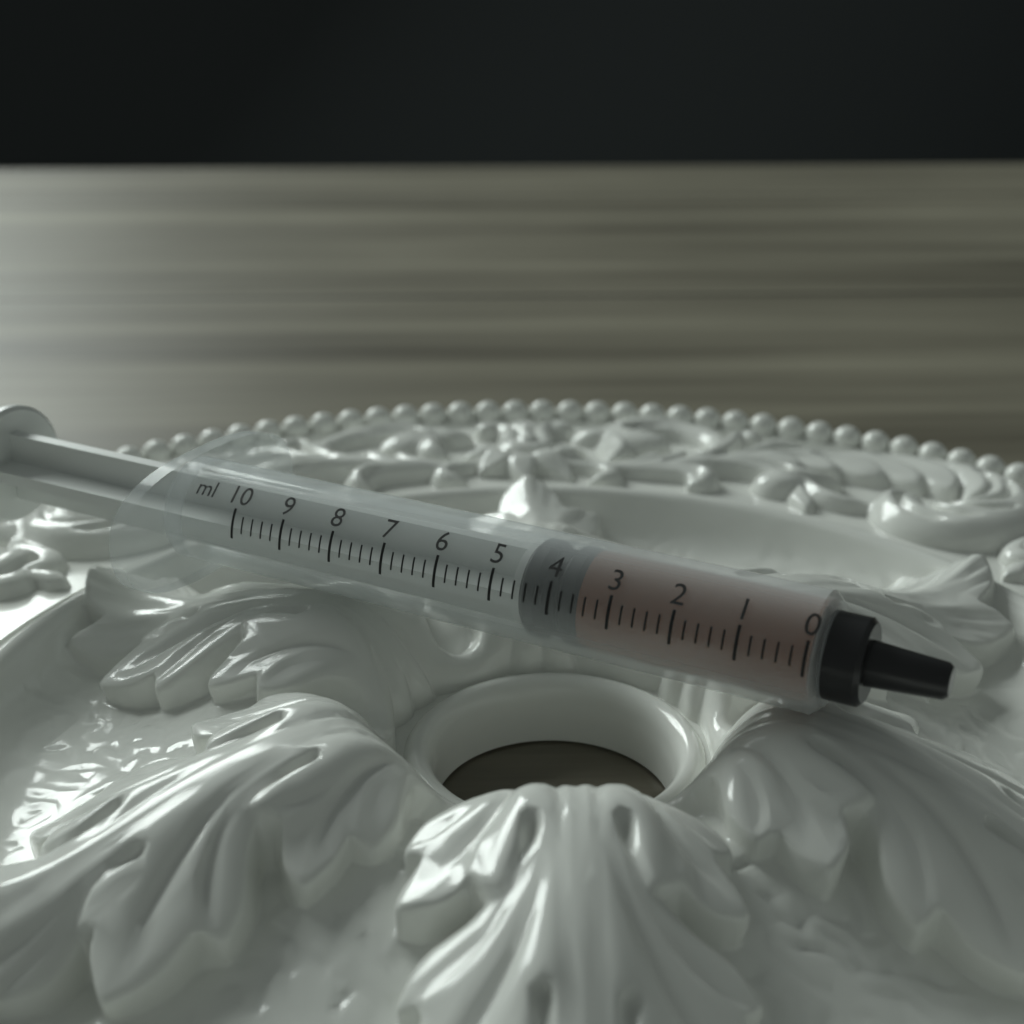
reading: 3.6 ml
